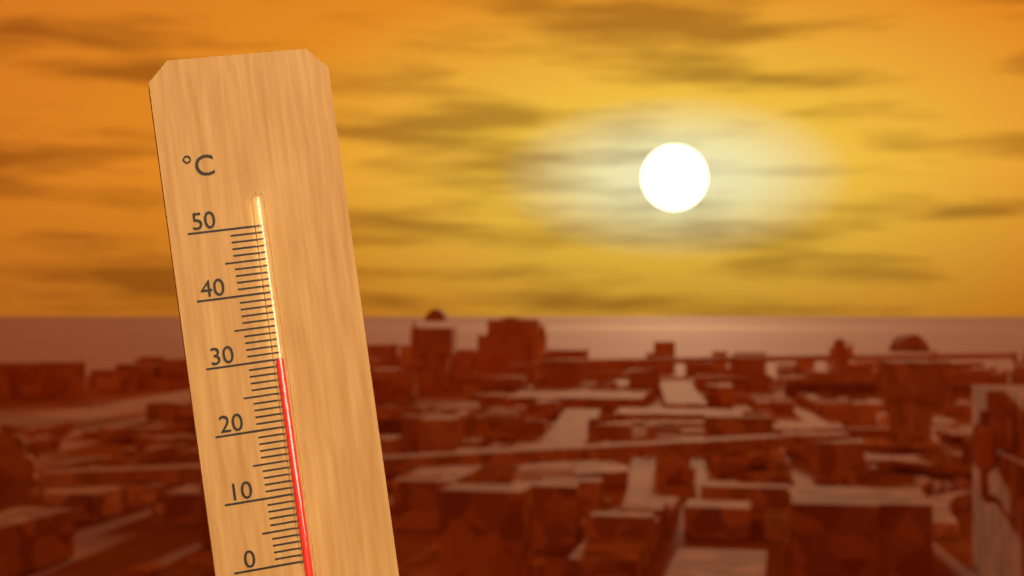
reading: 30 °C
